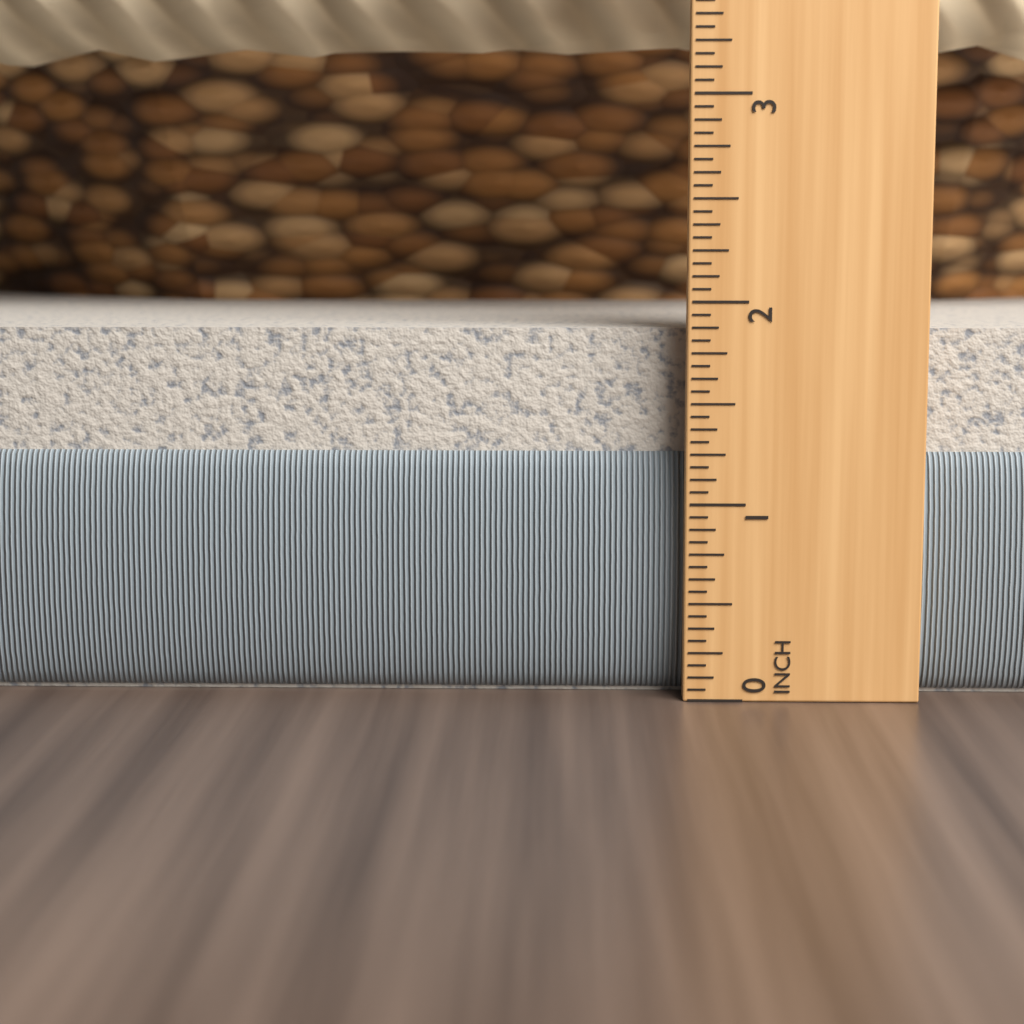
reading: 1.8750 in
